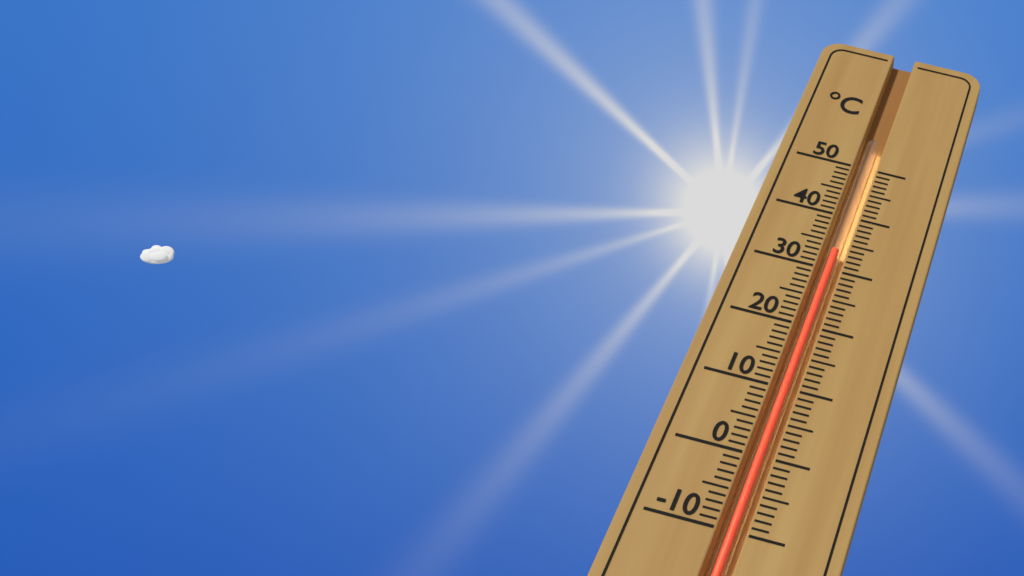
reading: 34 °C
